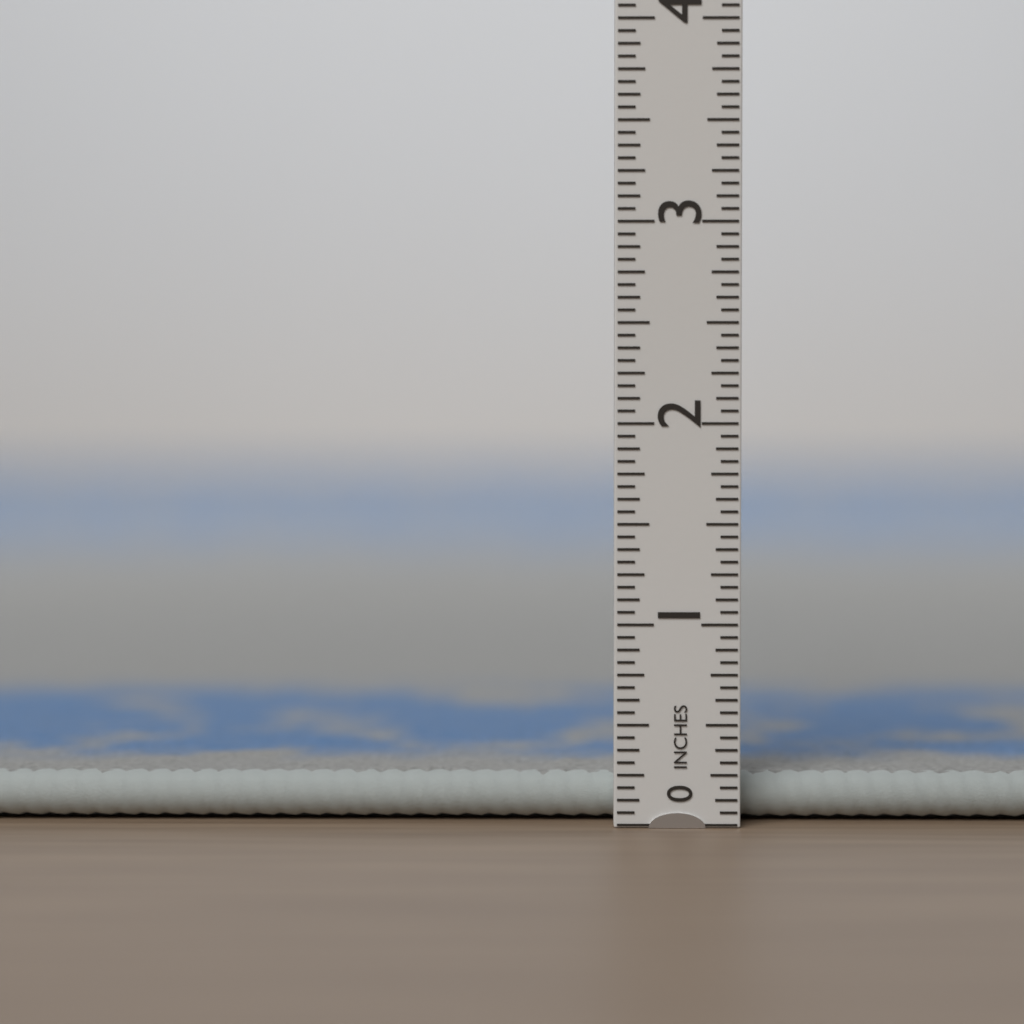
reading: 0.2500 in
